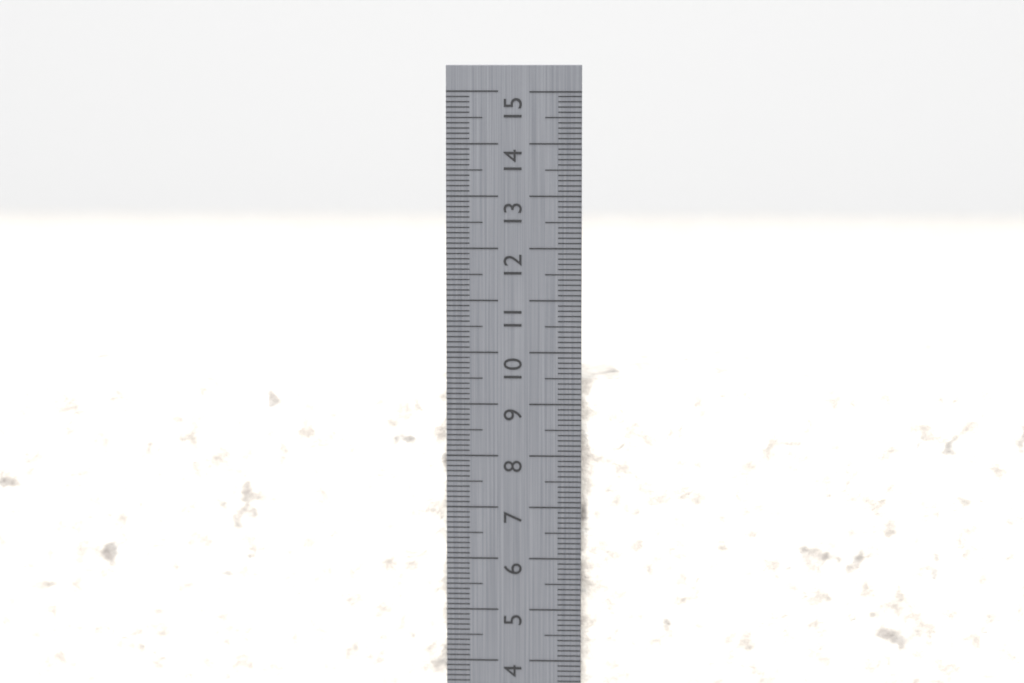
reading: 9.5 cm
